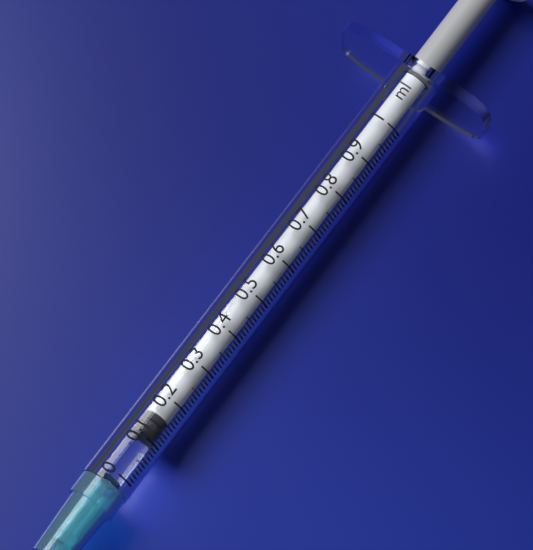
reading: 0.11 ml
